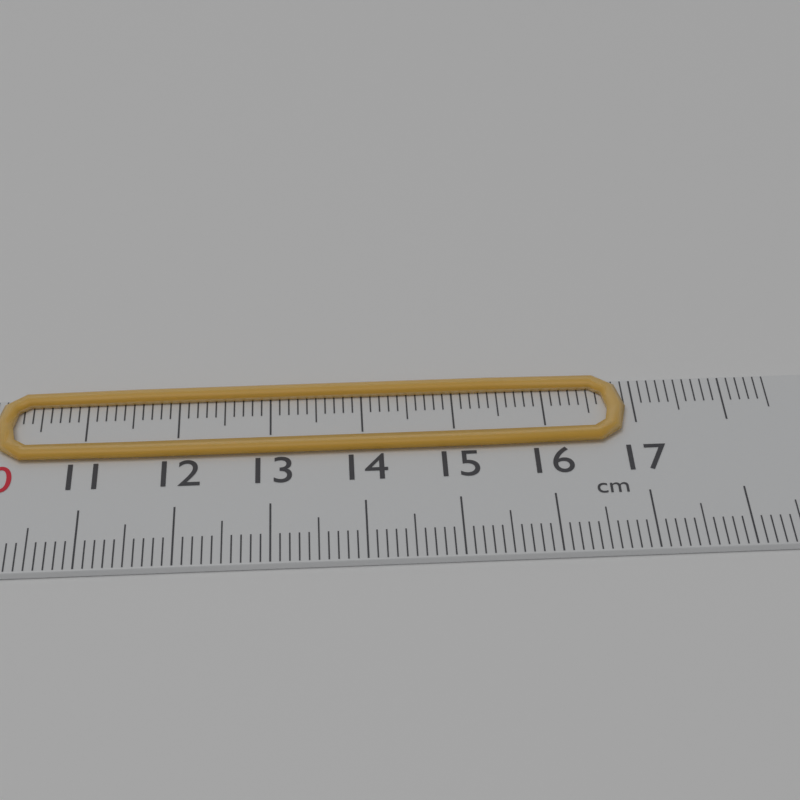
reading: 16.9 cm
